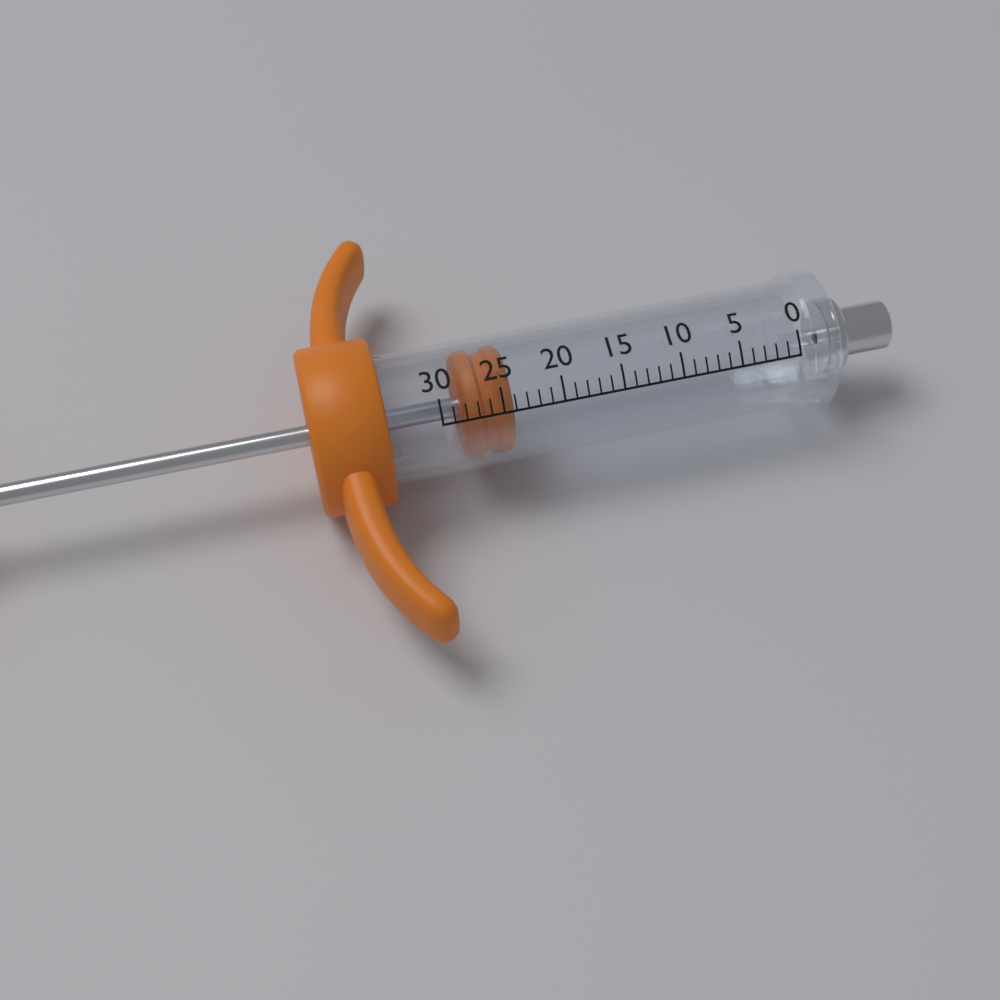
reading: 24 (no unit)
